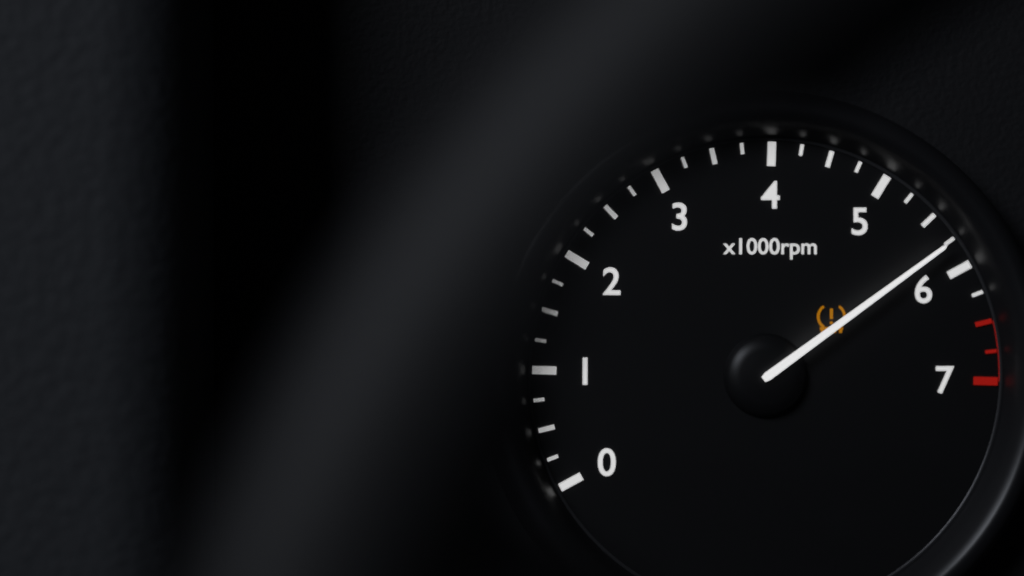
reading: 5750 rpm
